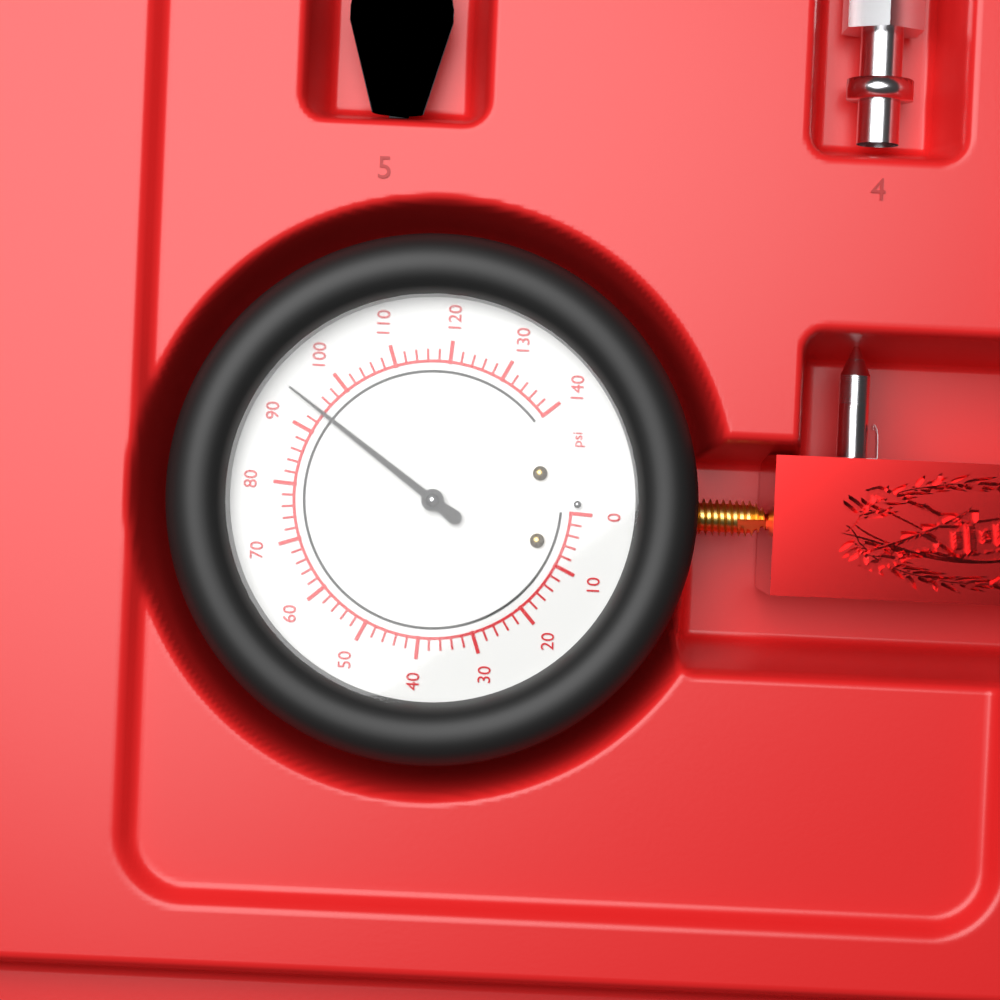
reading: 94 psi
